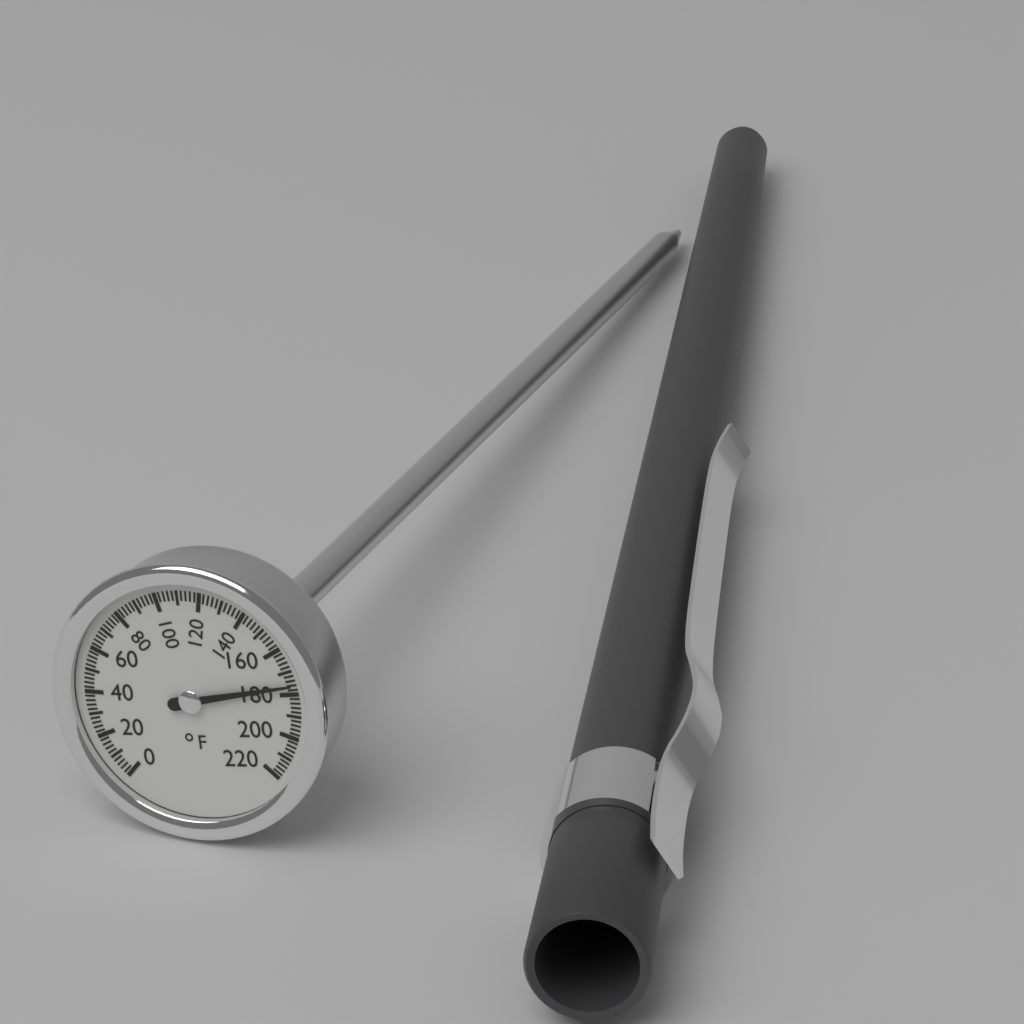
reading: 176 °F
